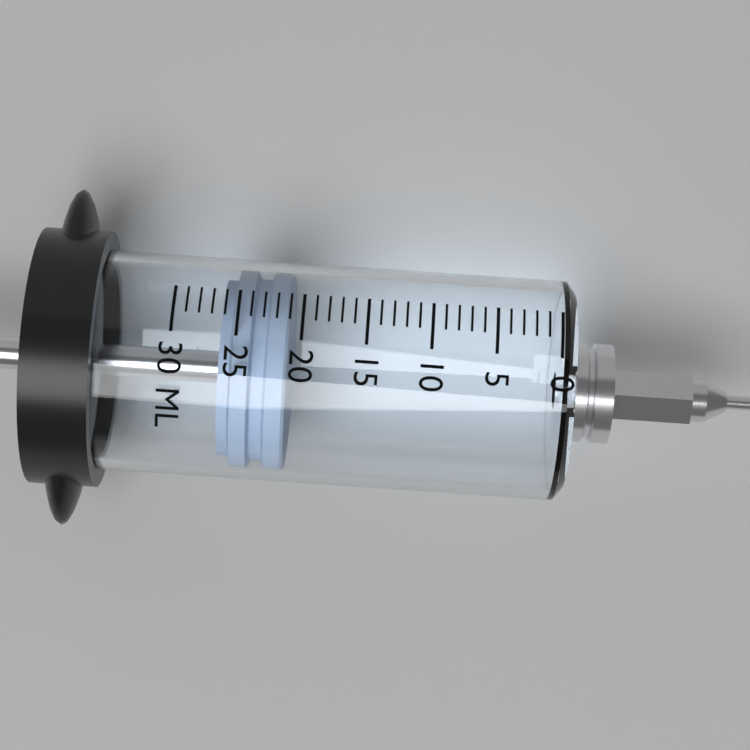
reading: 21 ml
